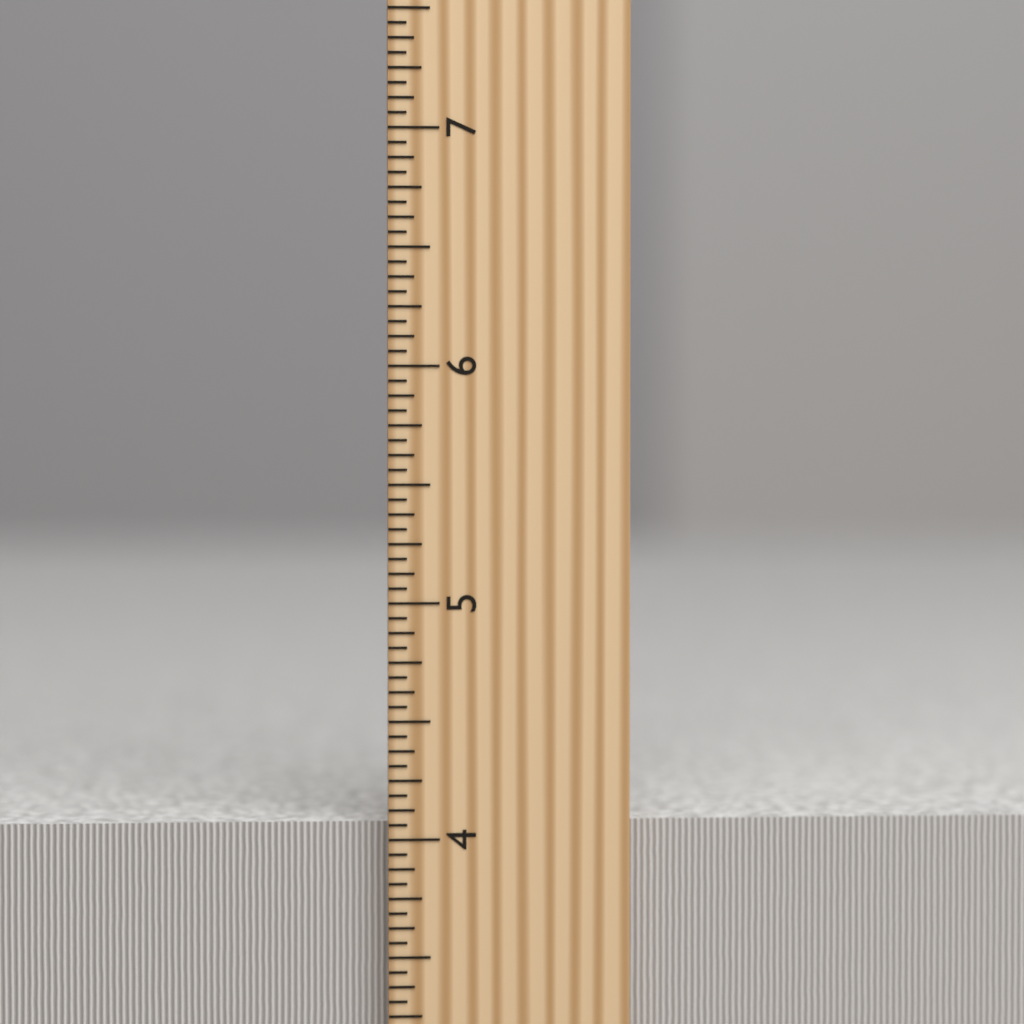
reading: 4.0625 inch
